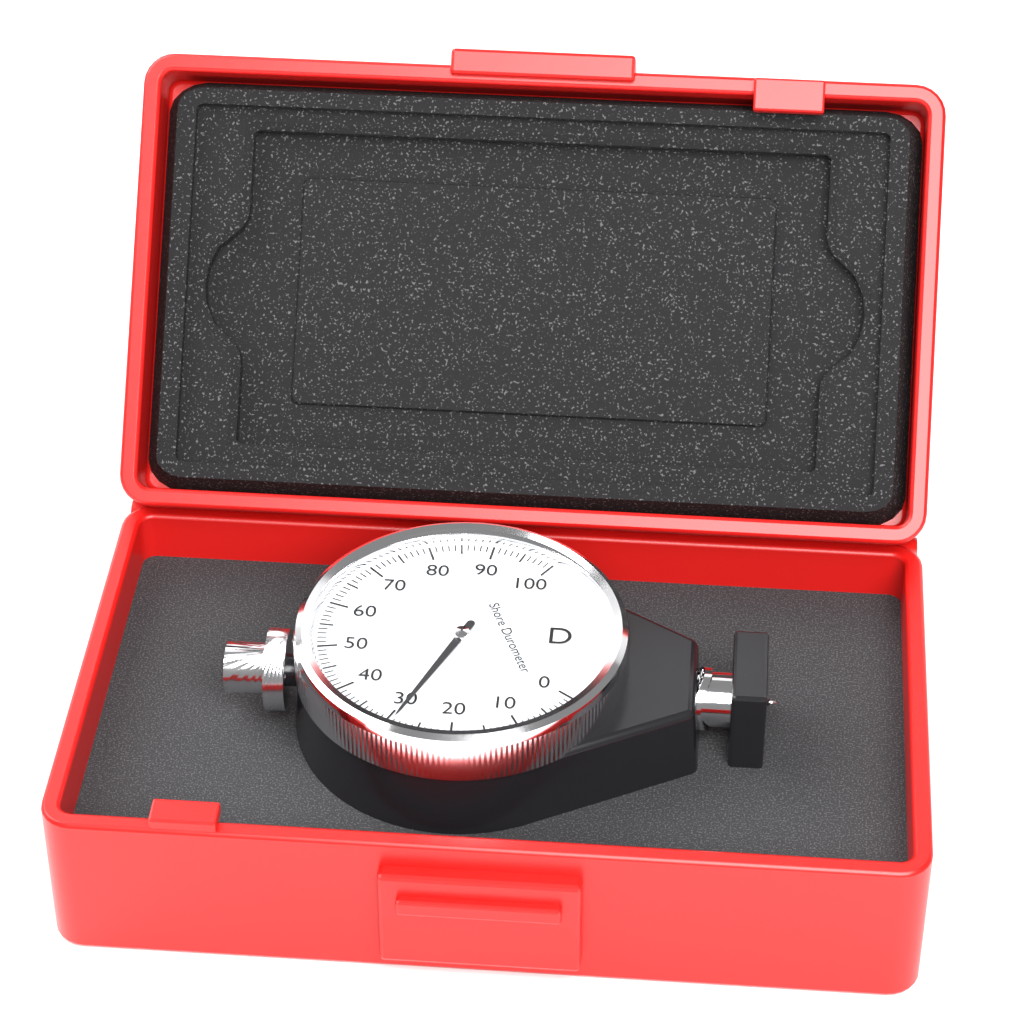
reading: 29 Shore D
